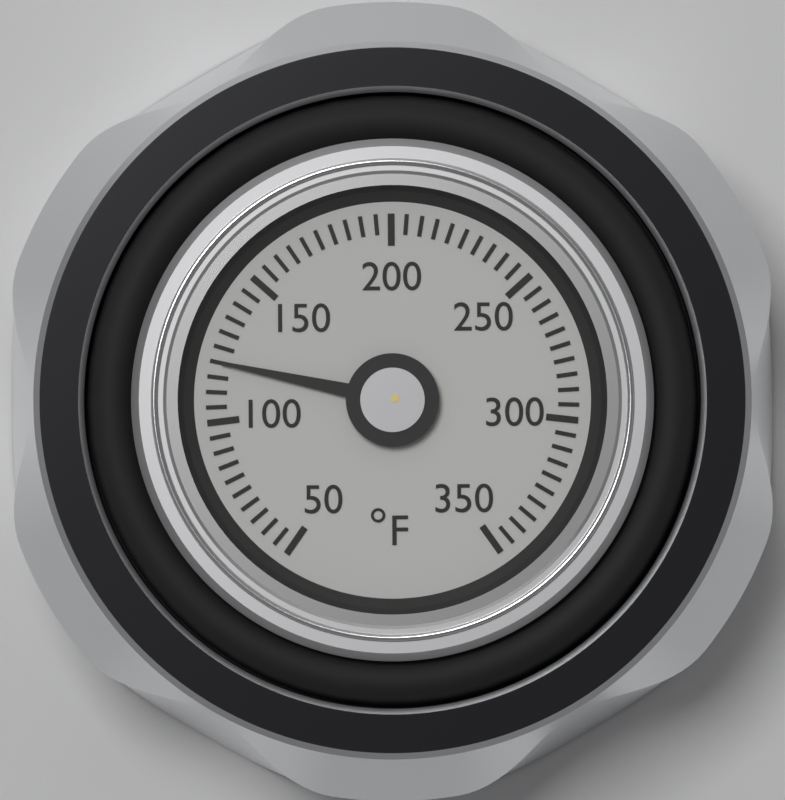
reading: 120 °F
